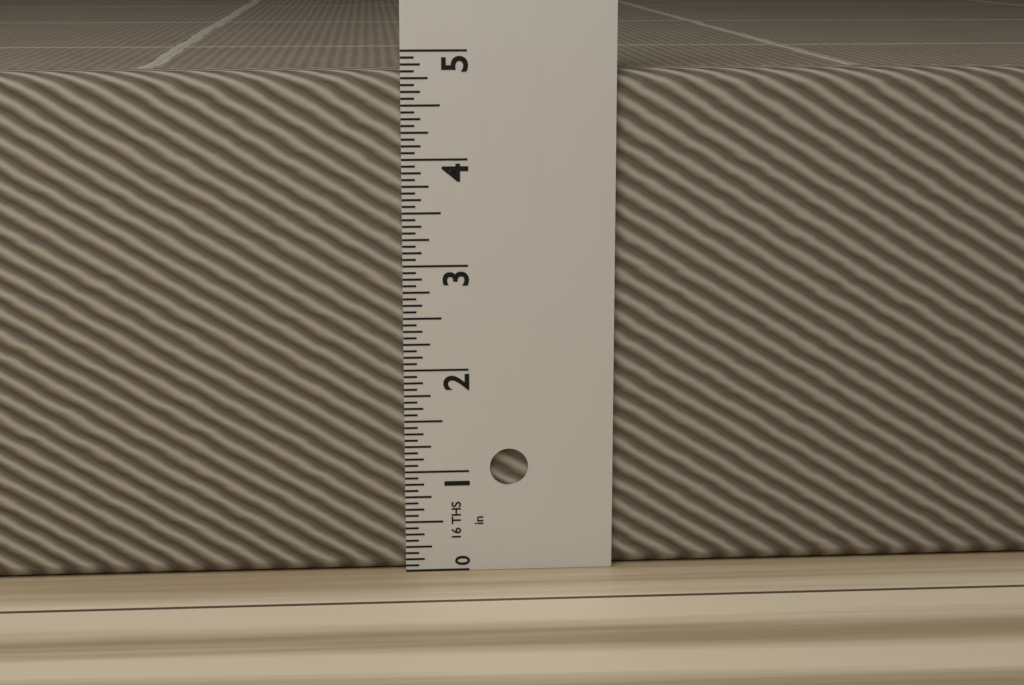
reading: 4.8125 in
